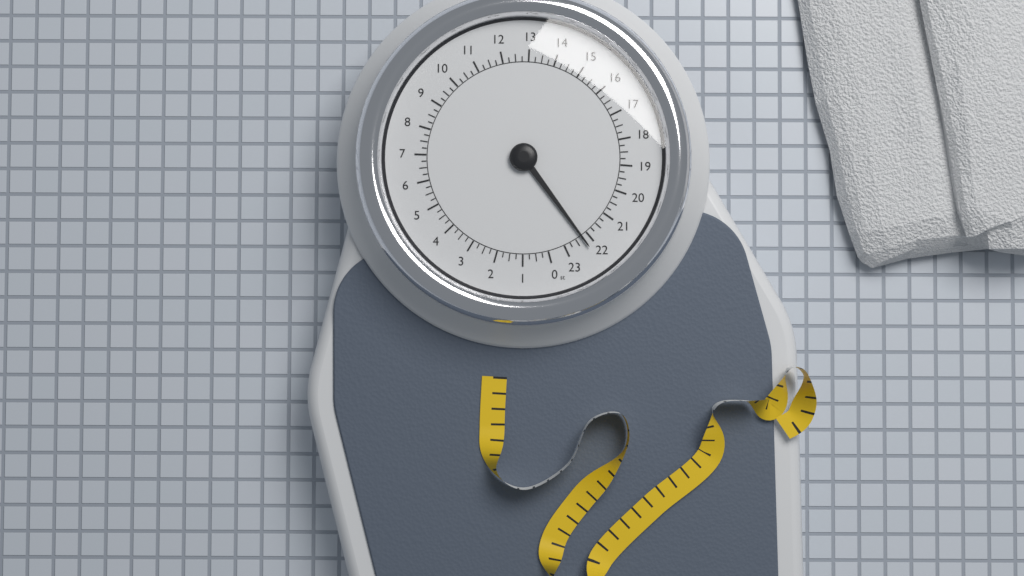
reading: 22.25 st
